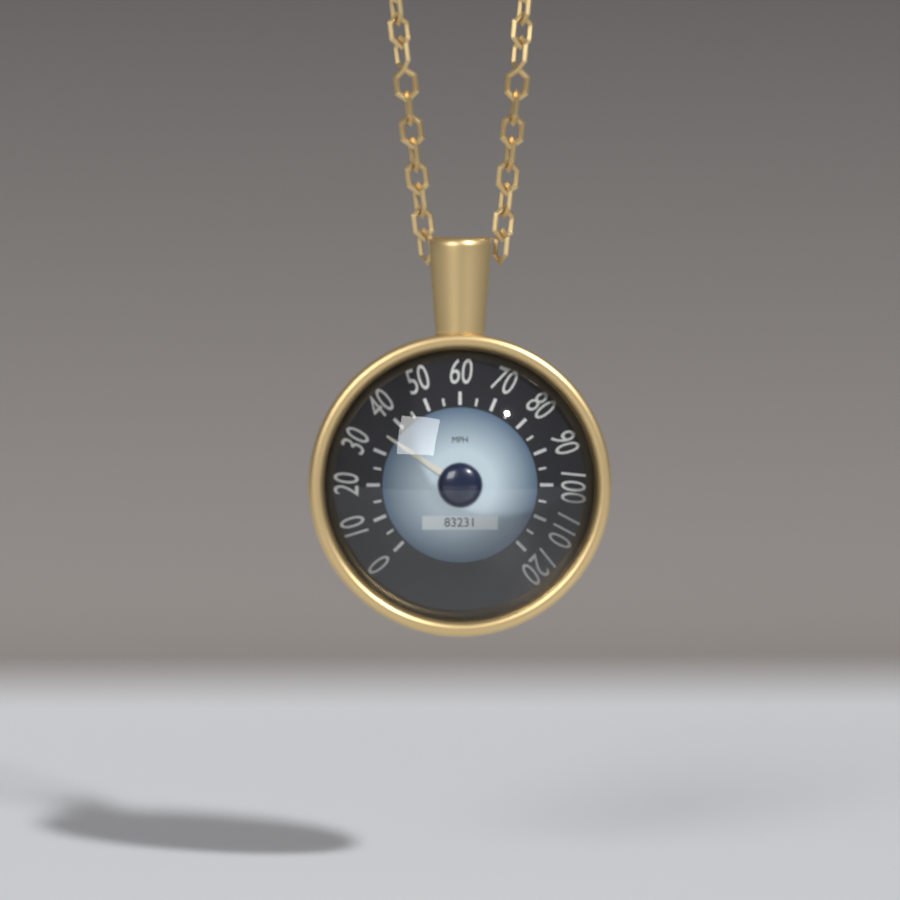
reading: 35 mph
